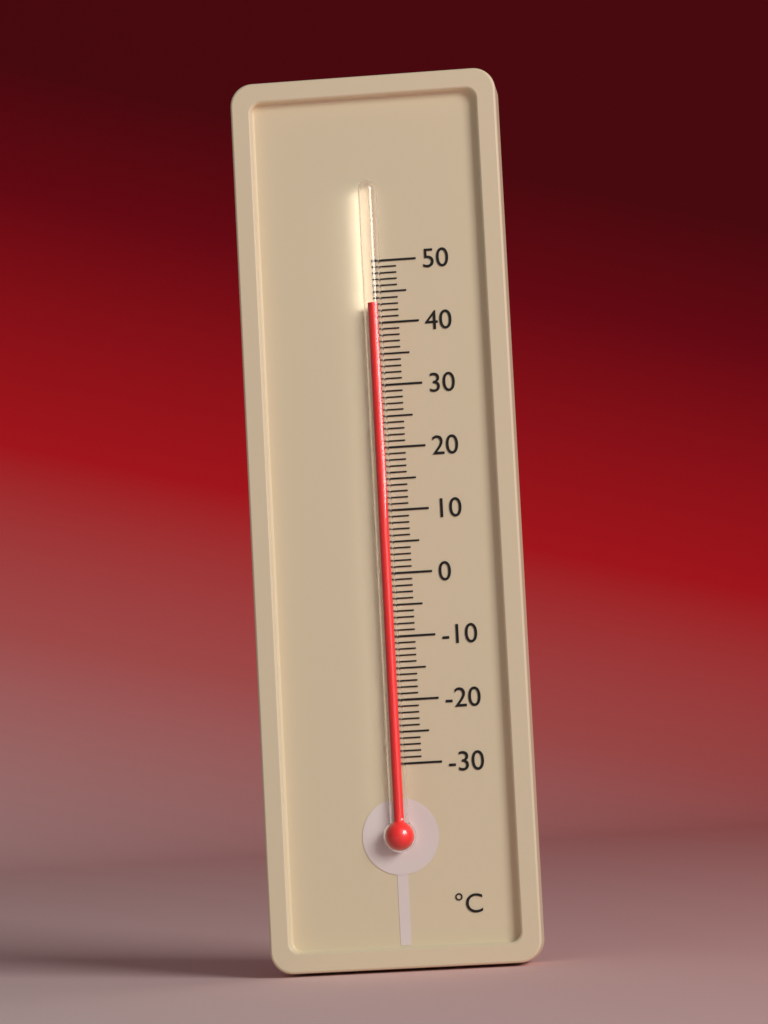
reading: 43 °C
